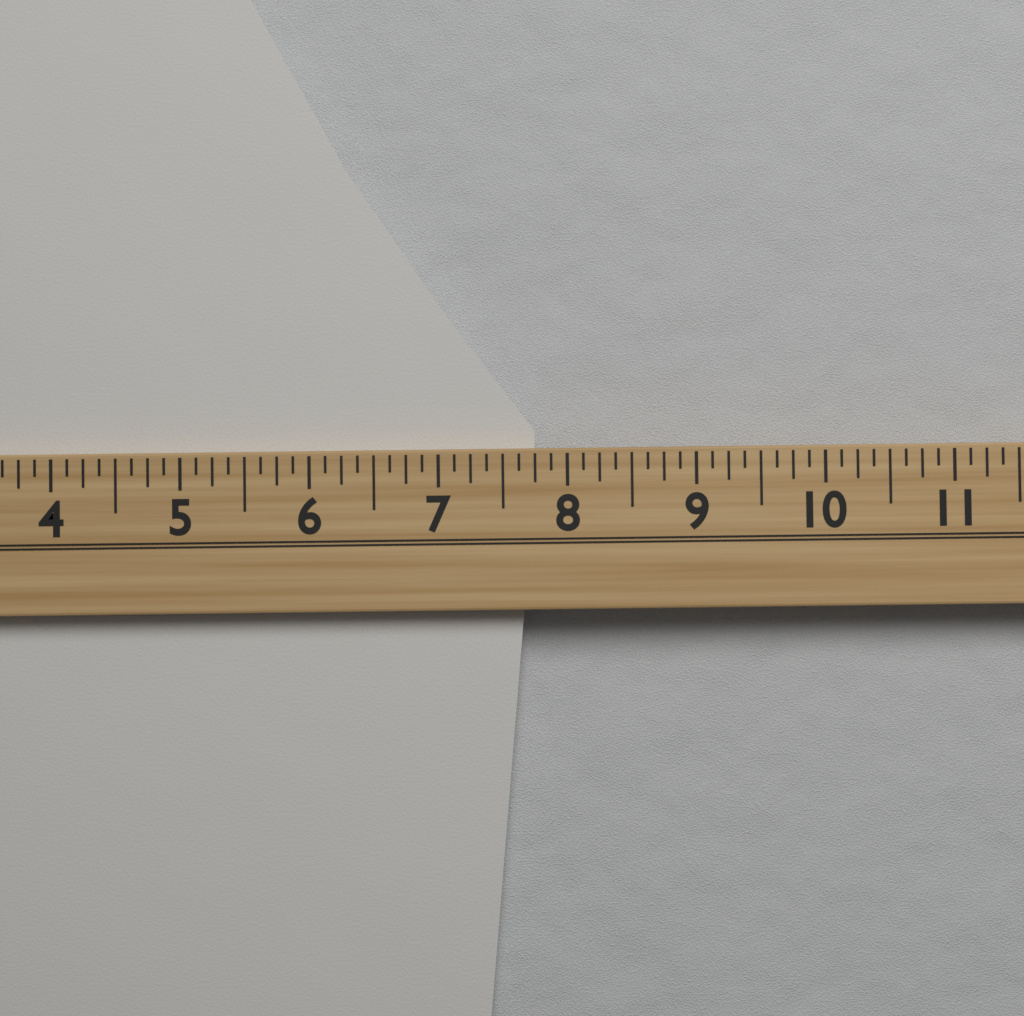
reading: 7.750 (no unit)
